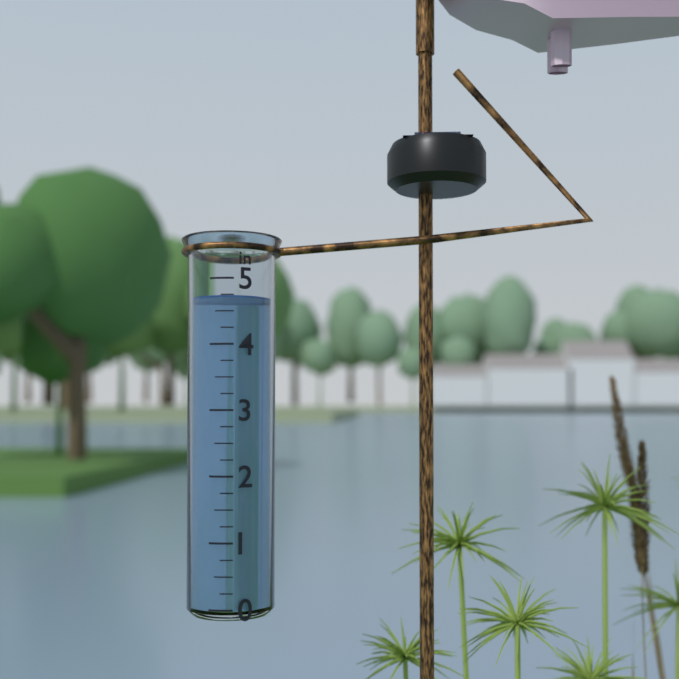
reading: 4.75 in
